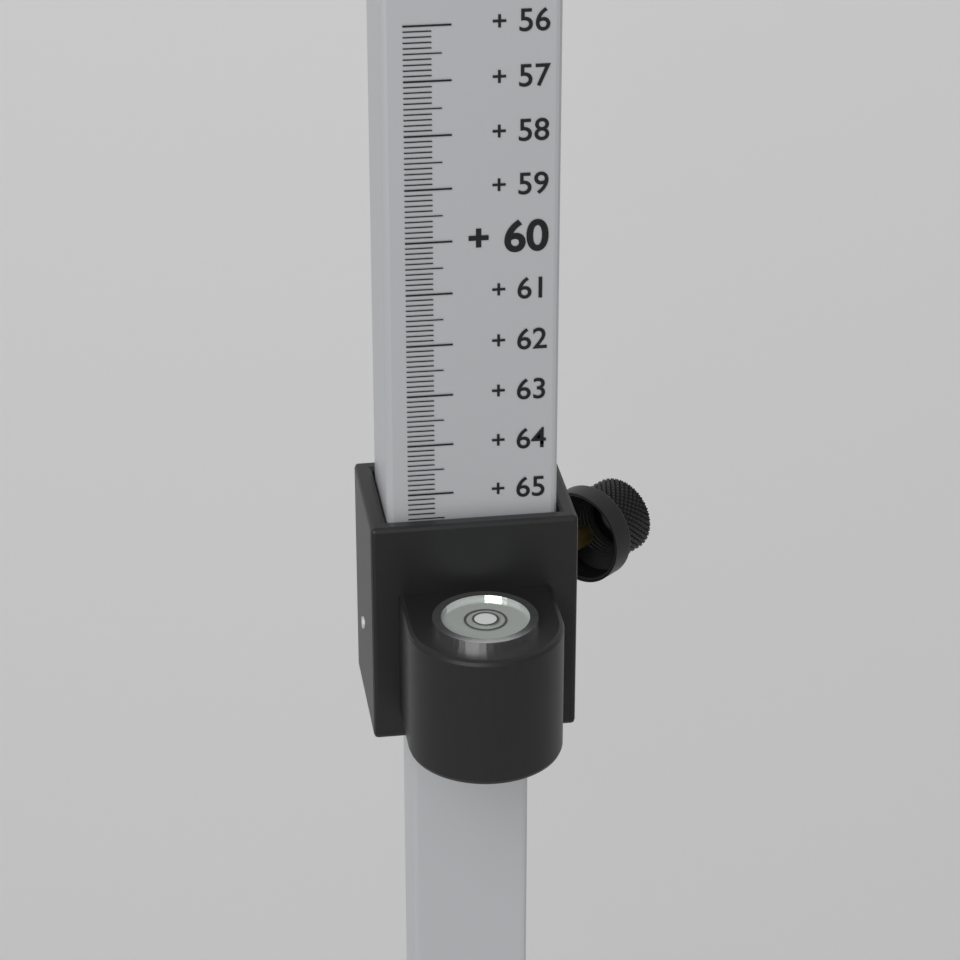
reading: 65.5 (no unit)
